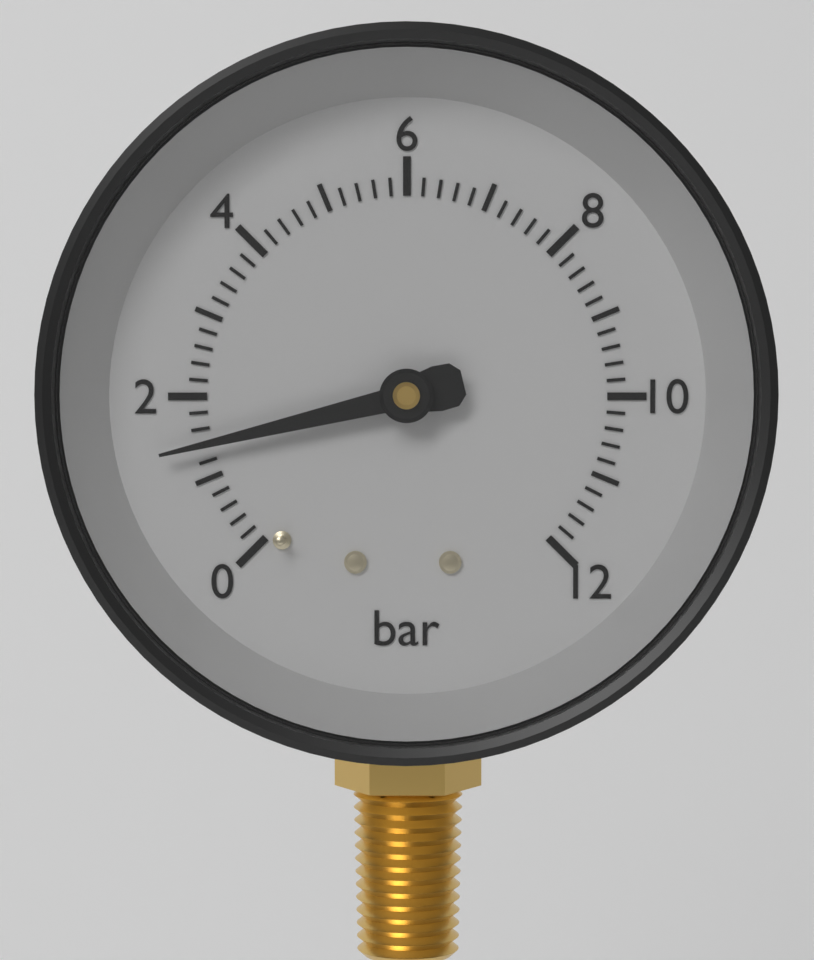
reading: 1.4 bar
